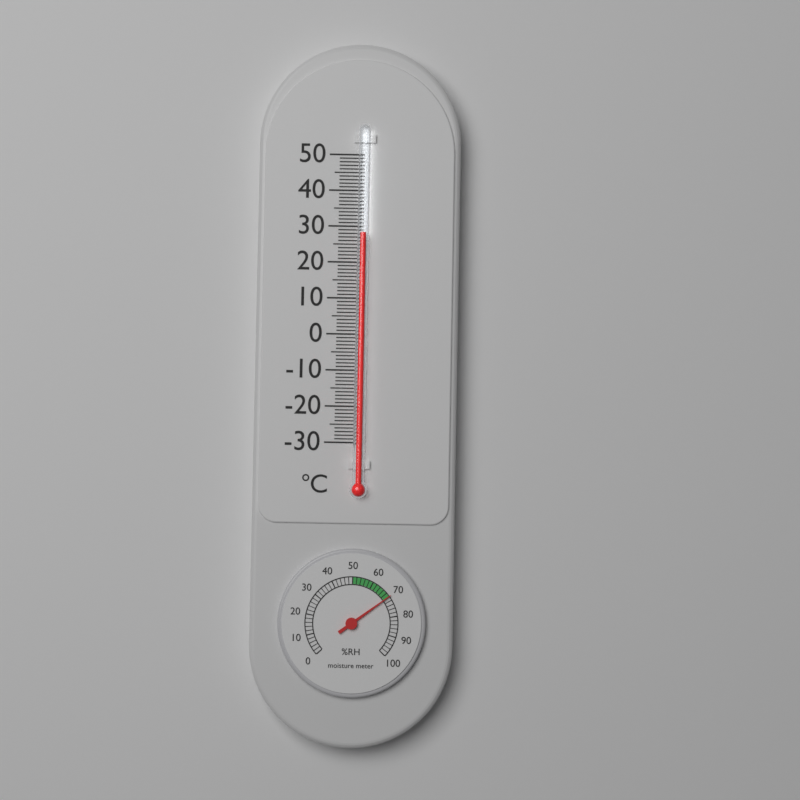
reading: 28 °C
